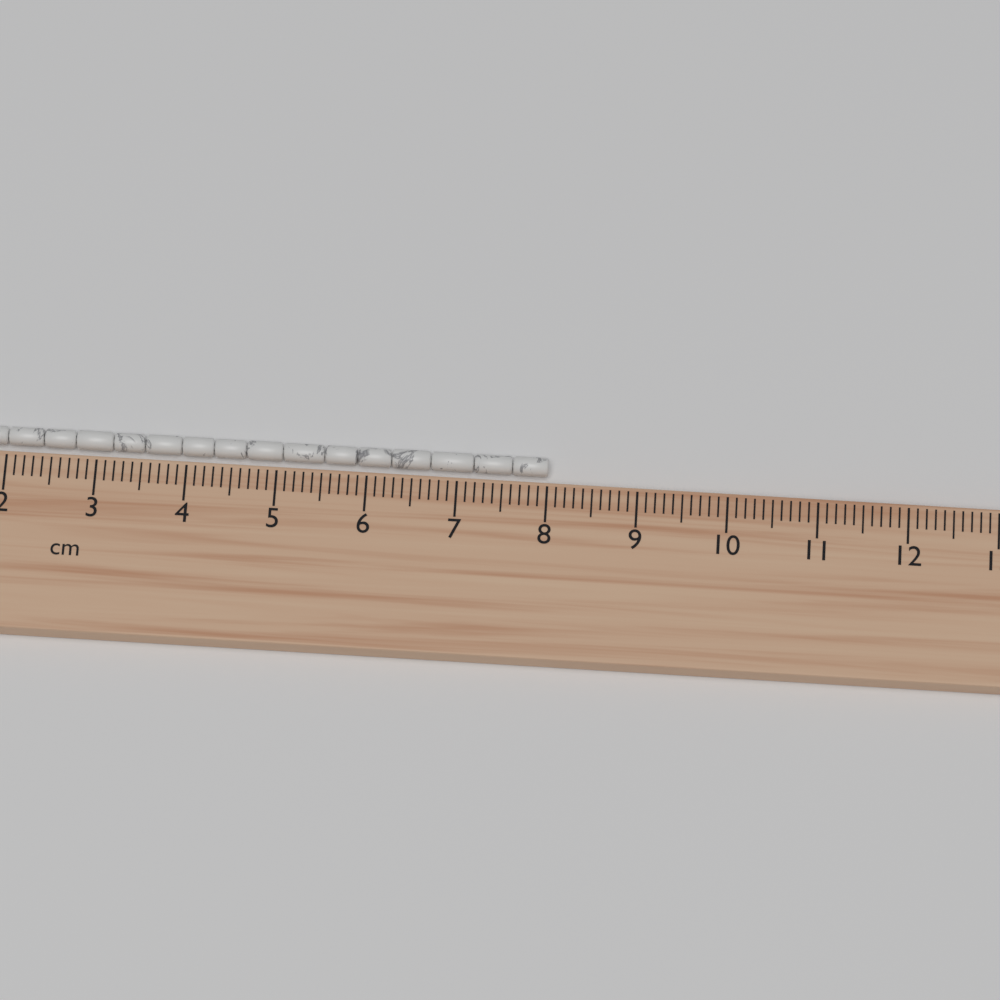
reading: 8.0 cm
